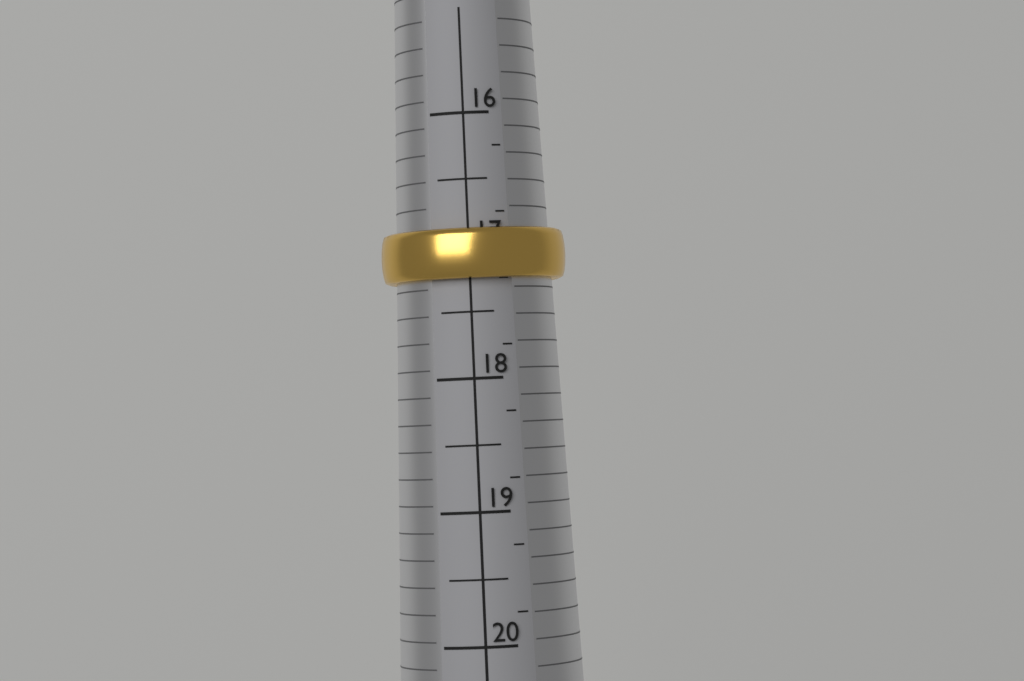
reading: 17.25 (no unit)
